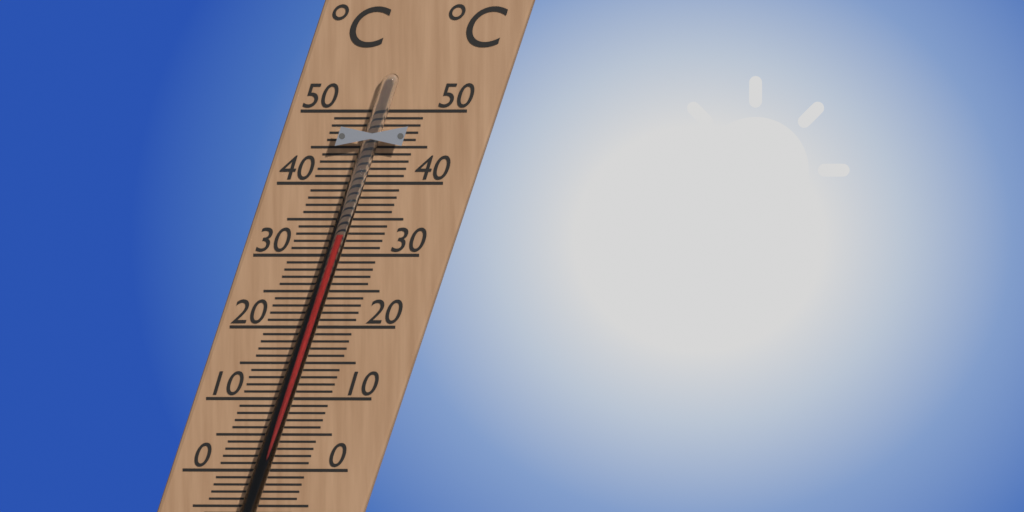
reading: 33 °C
